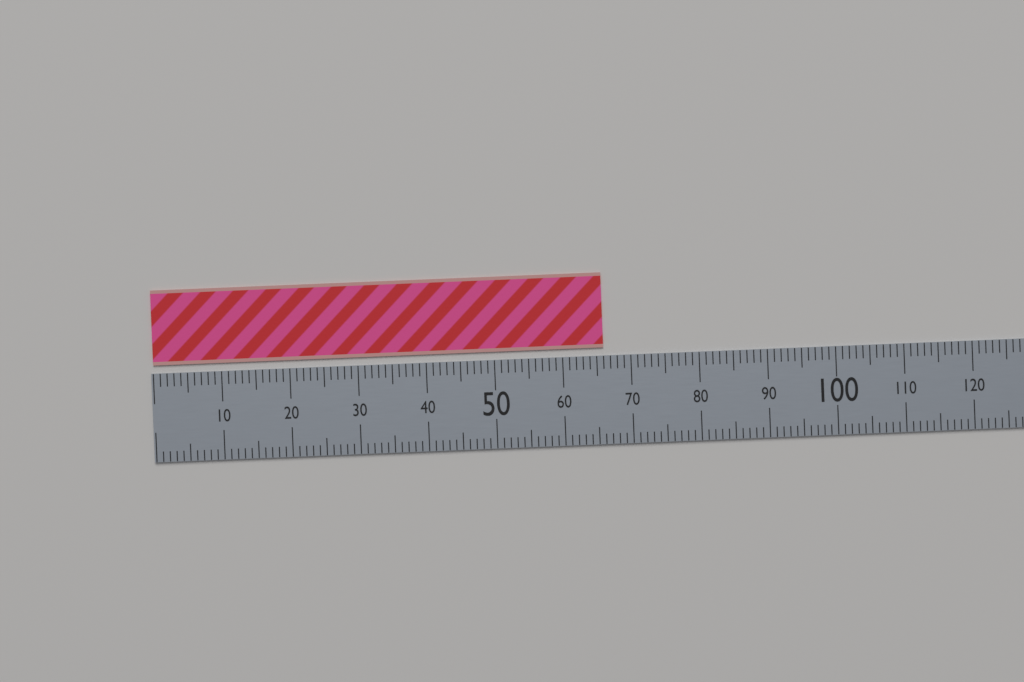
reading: 66 (no unit)
